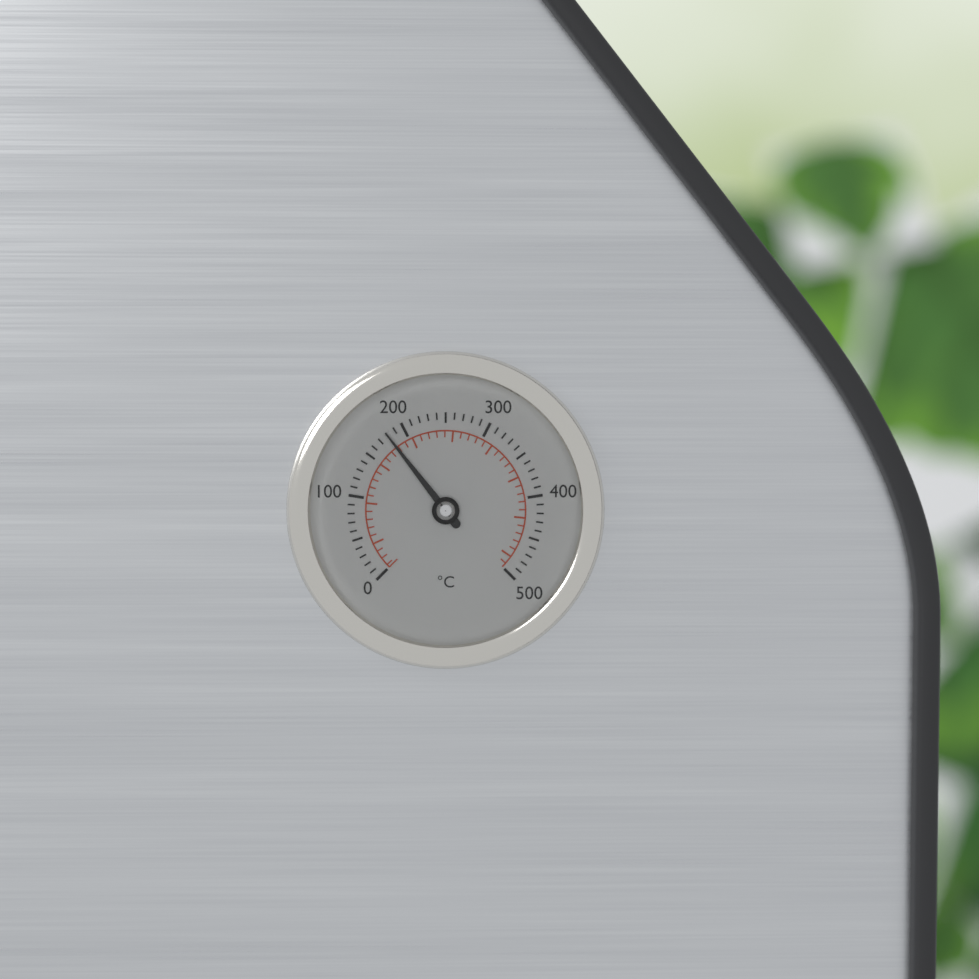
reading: 180 °C
